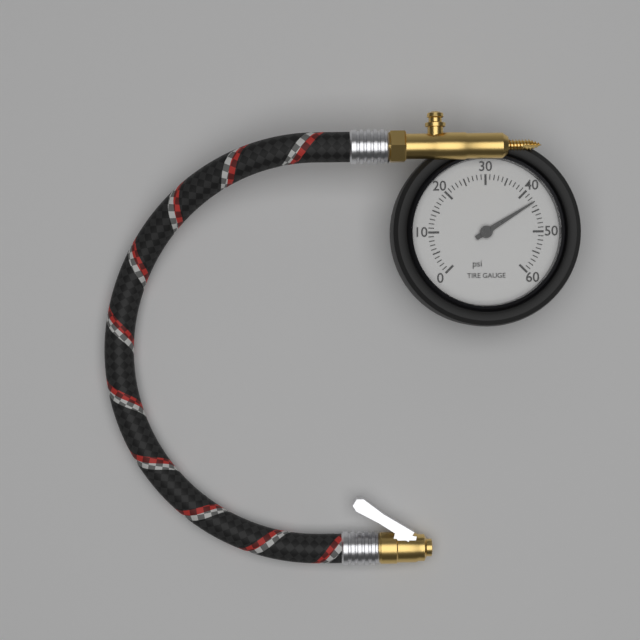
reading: 43 psi
